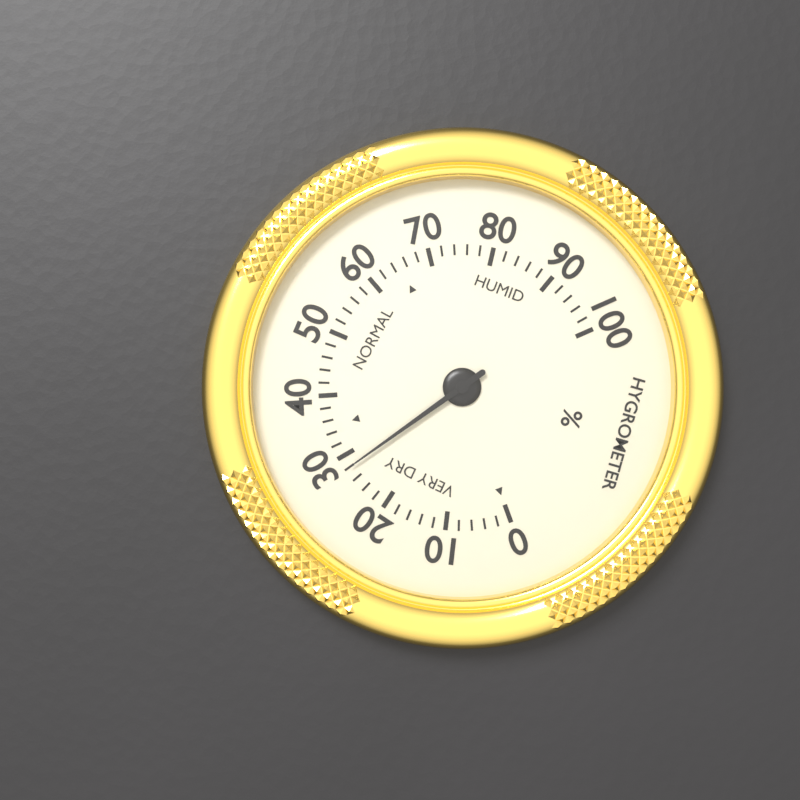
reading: 28 %
